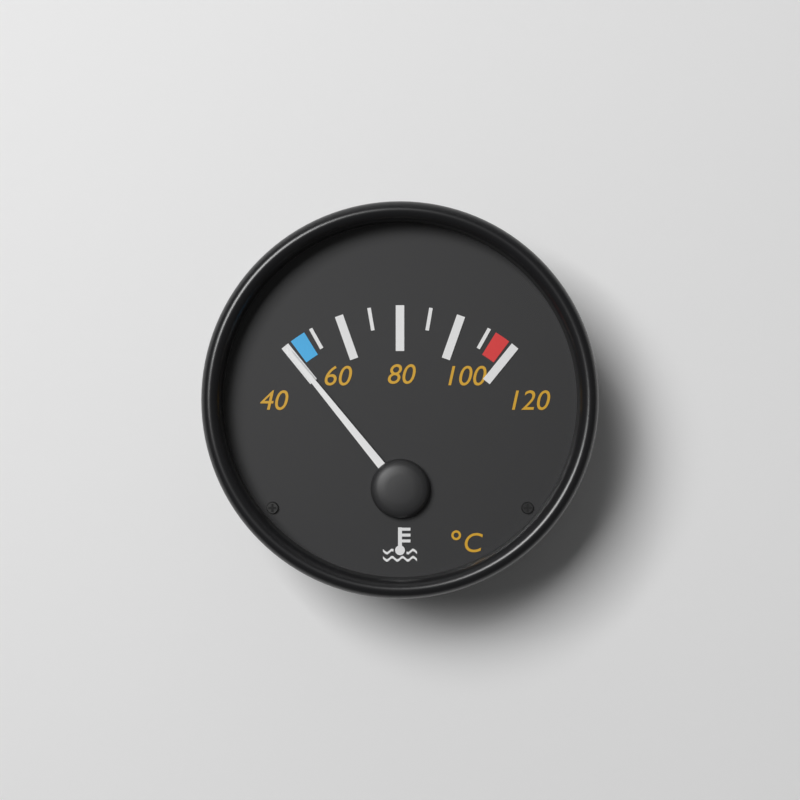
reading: 40 °C
